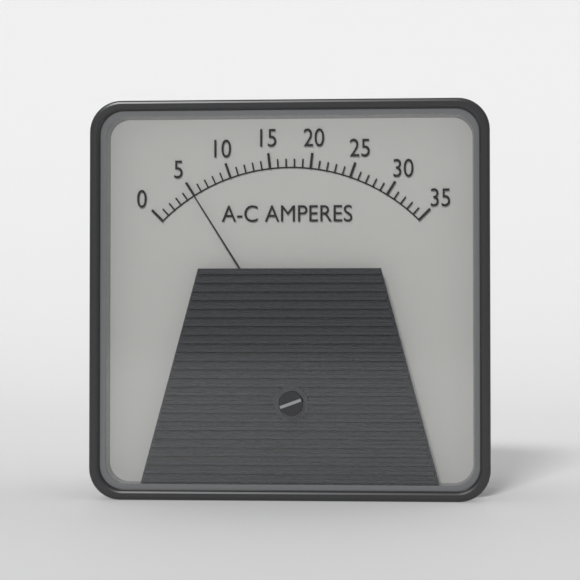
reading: 5 A
